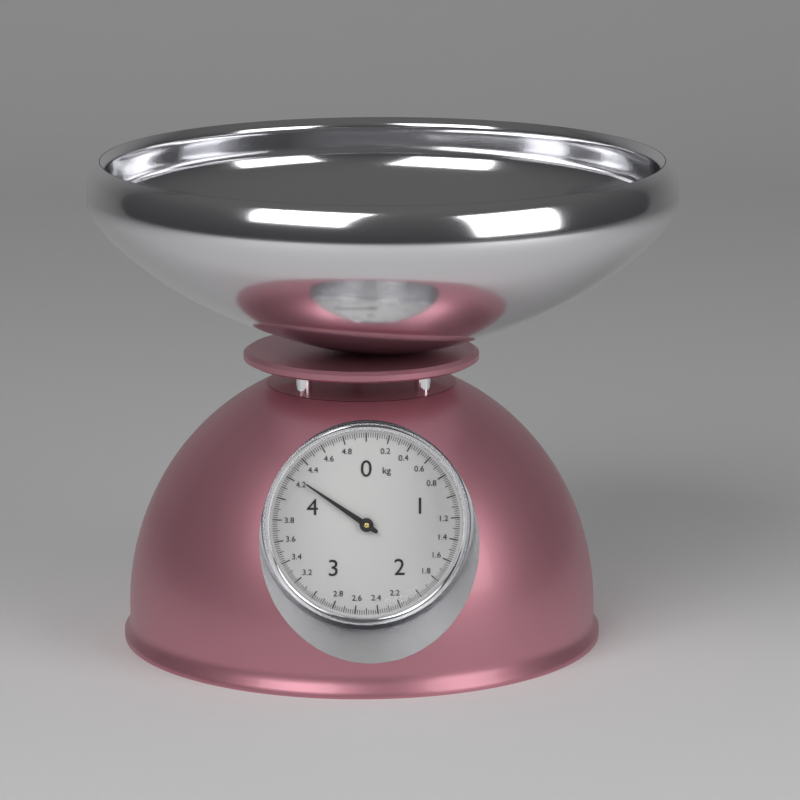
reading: 4.24 kg
